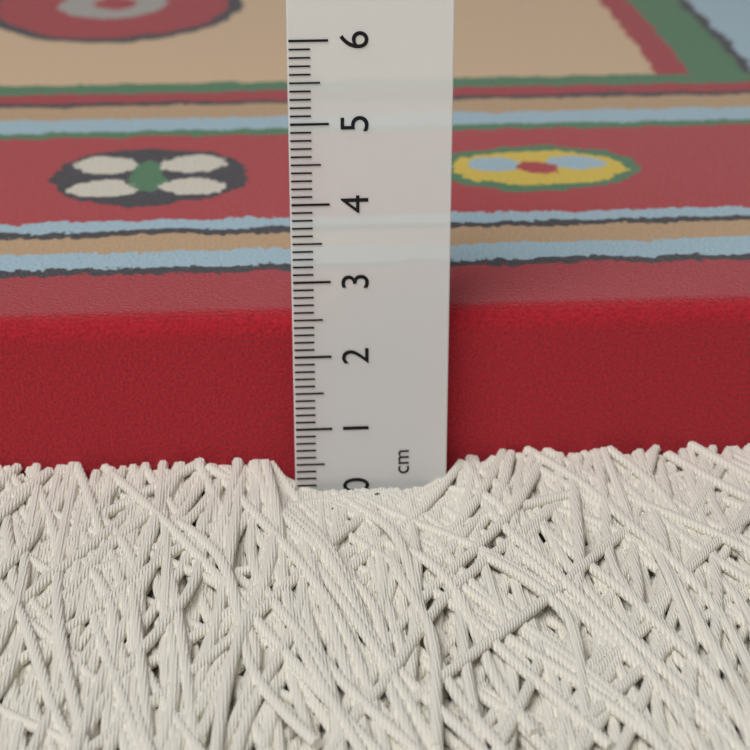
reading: 2.4 cm
